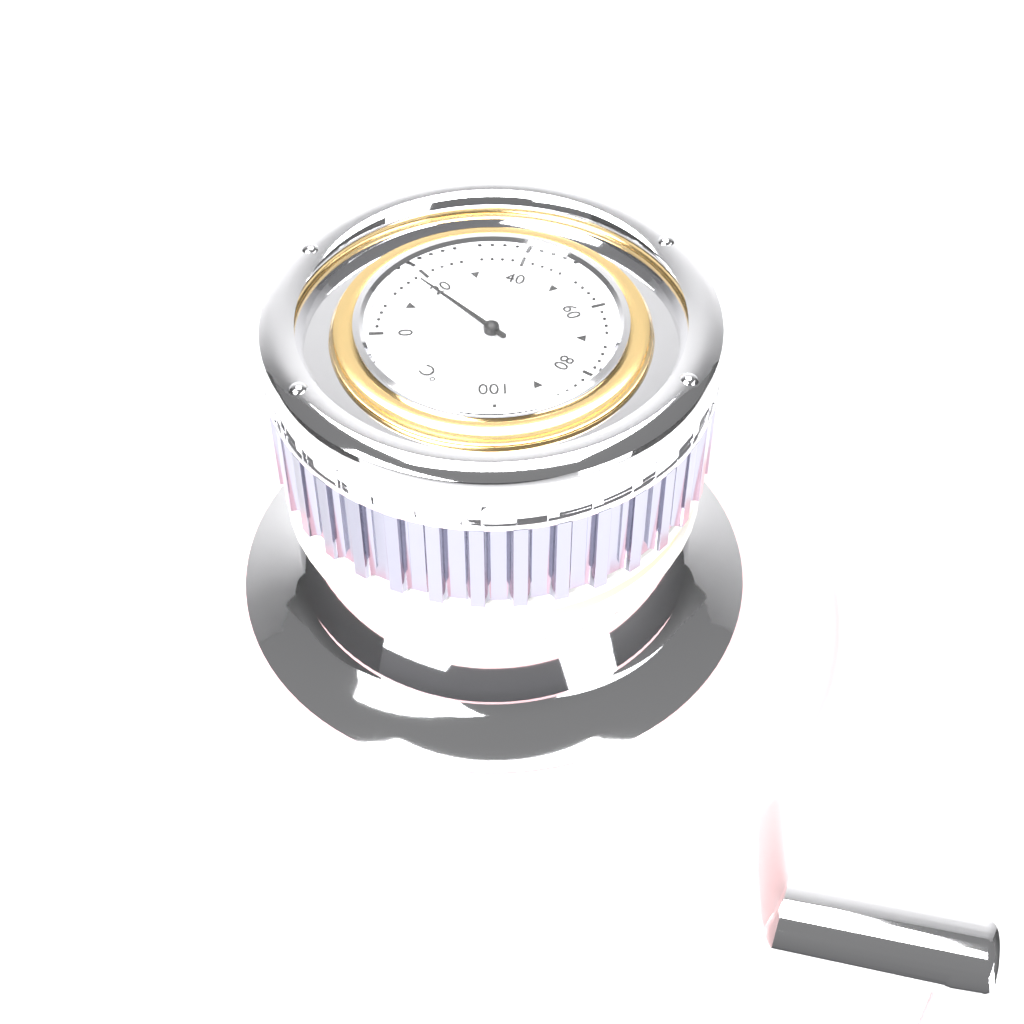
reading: 18 °C
